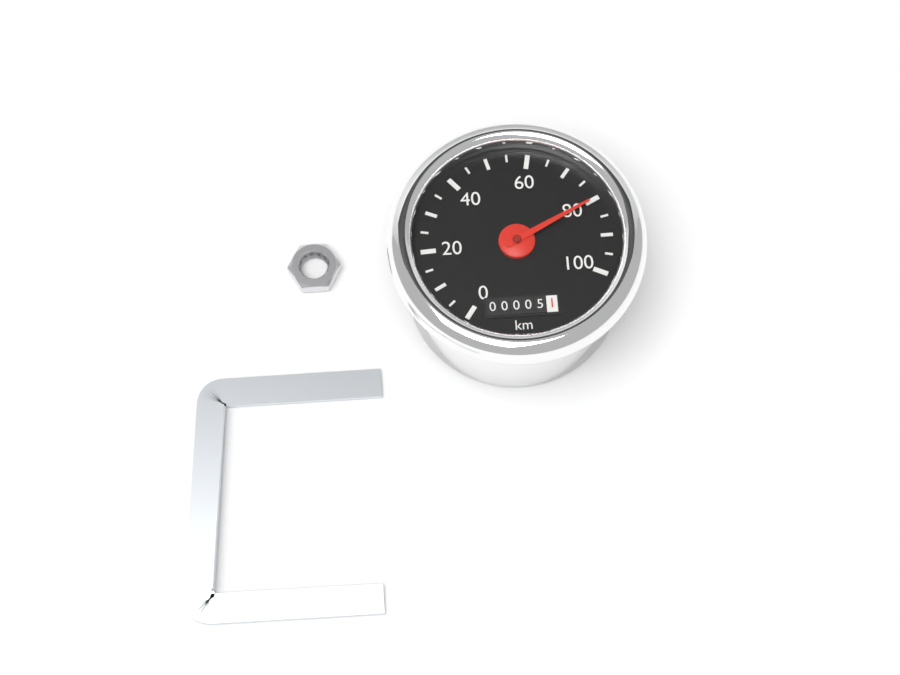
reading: 80 km/h
